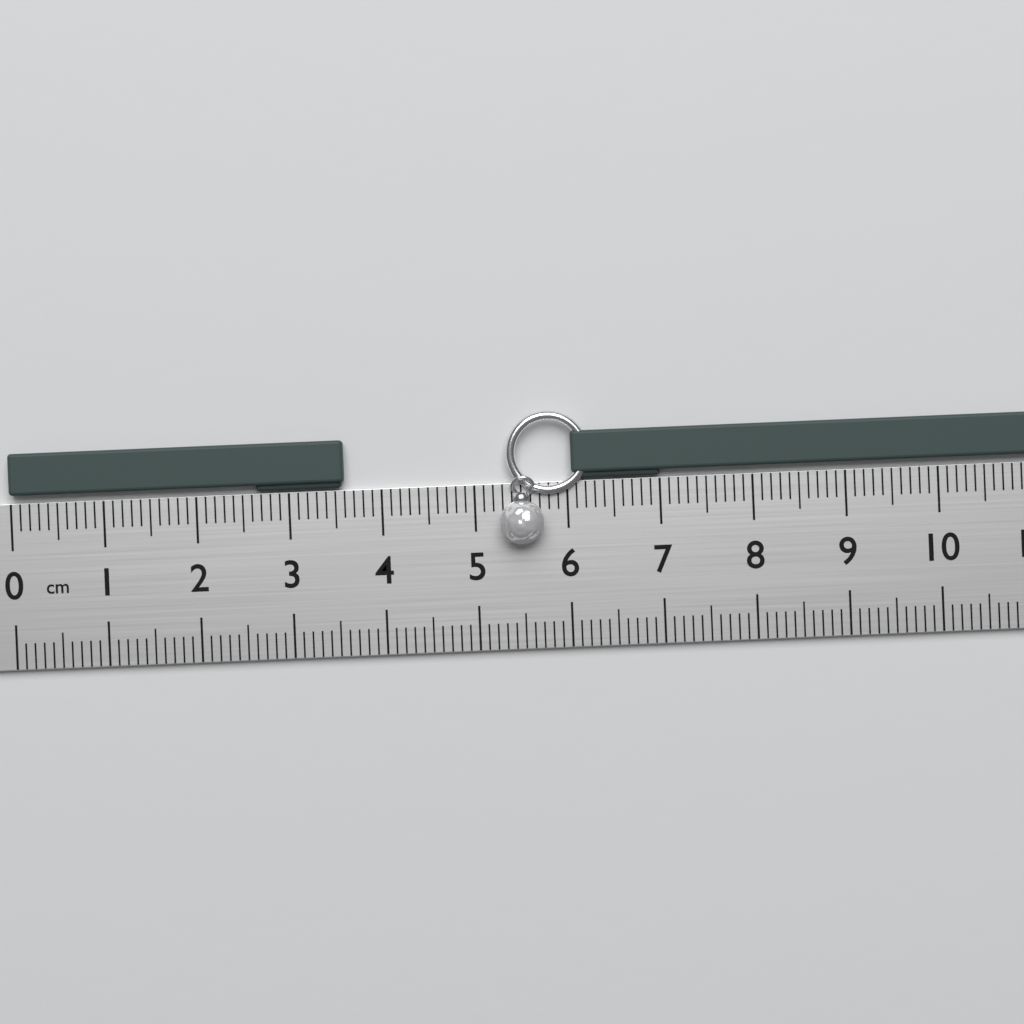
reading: 3.6 cm
